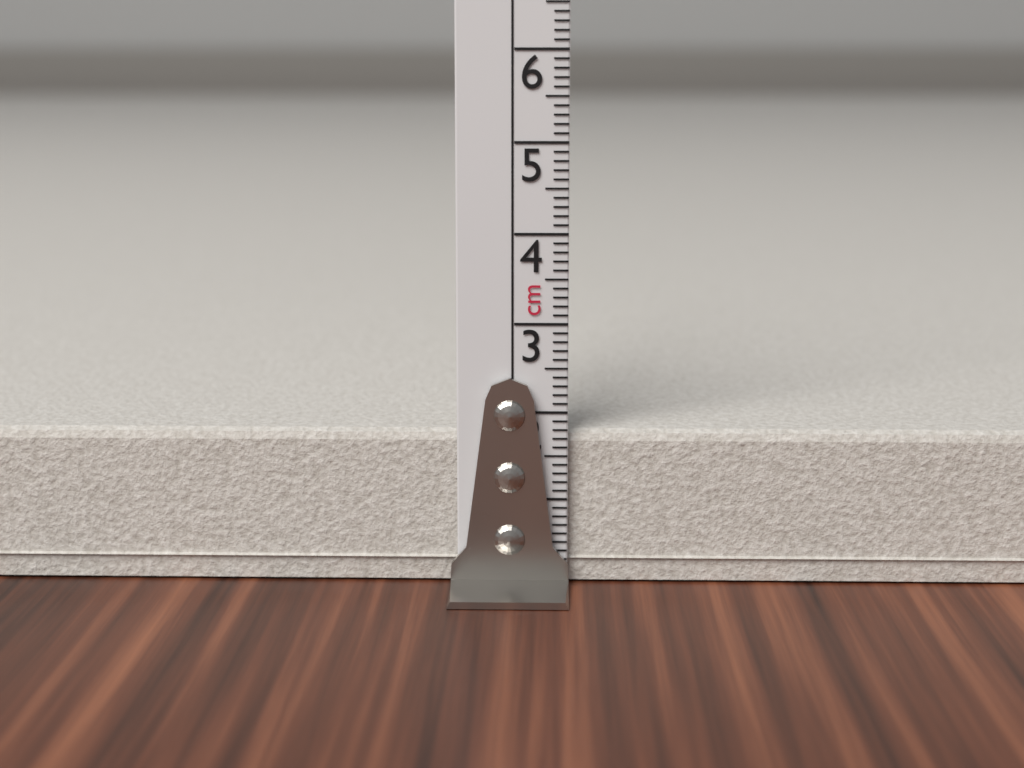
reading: 1.8 cm
